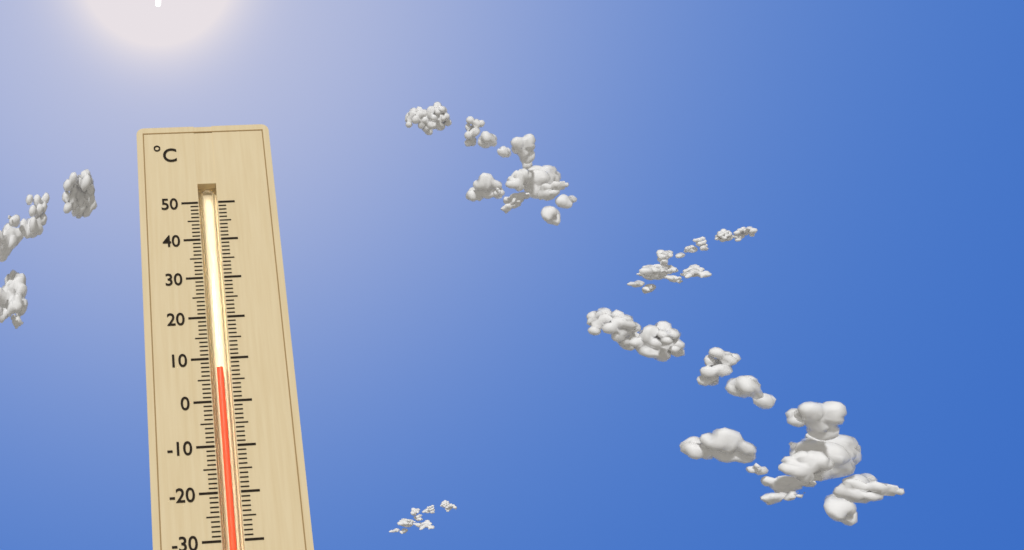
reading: 8 °C
